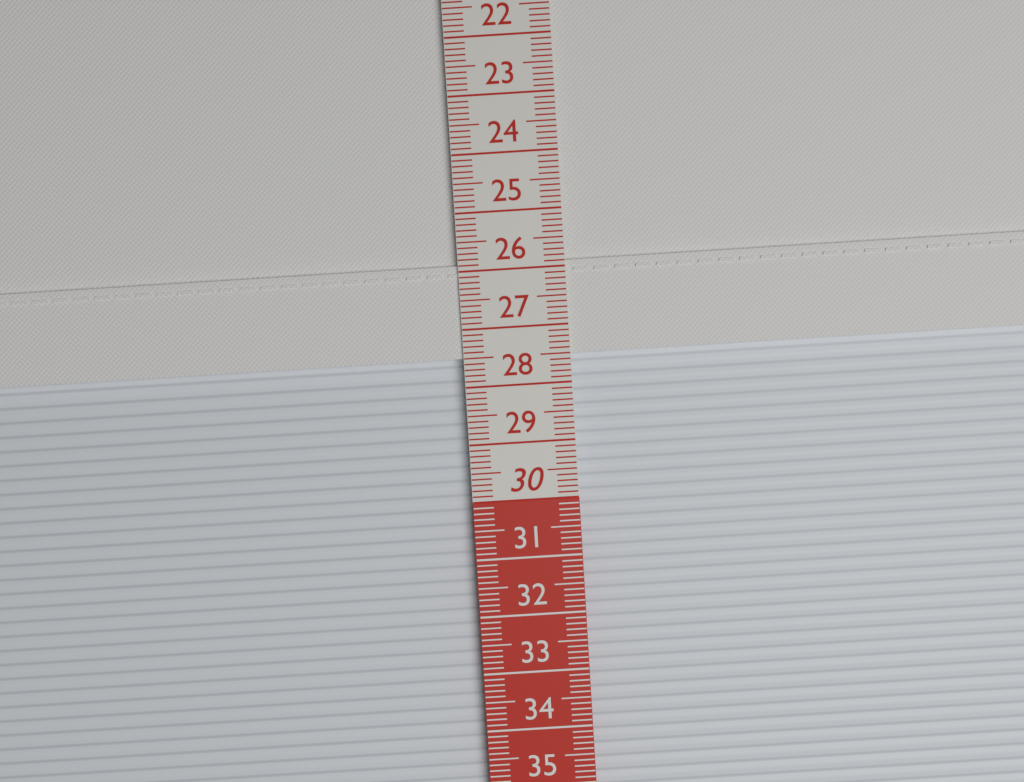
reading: 27.5 cm
